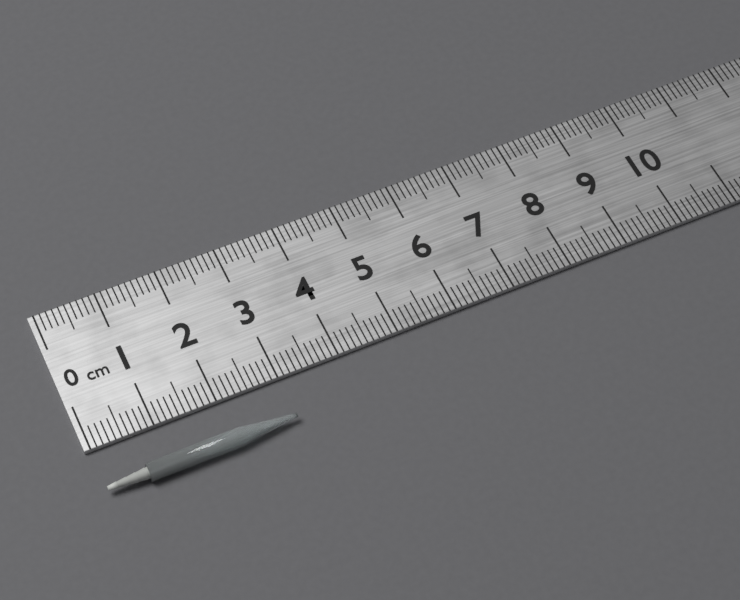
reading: 3.0 cm
